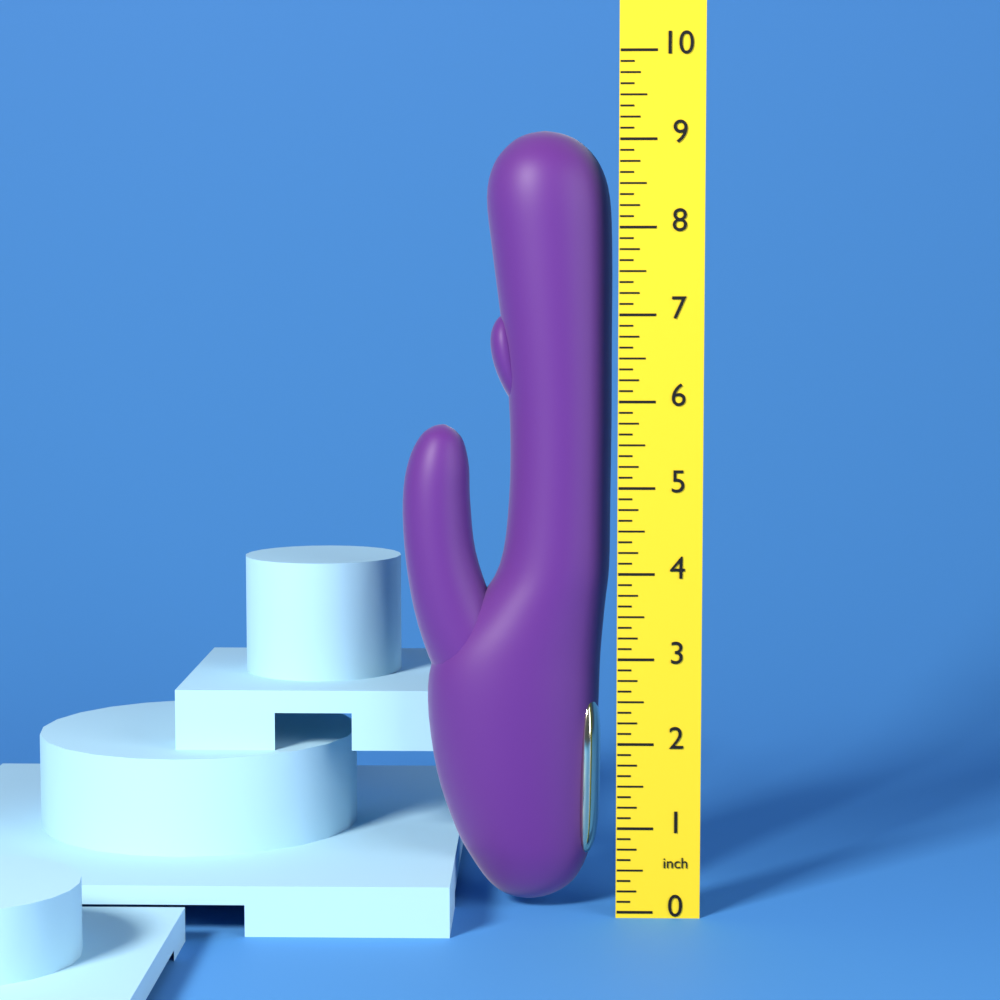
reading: 9.125 inch
